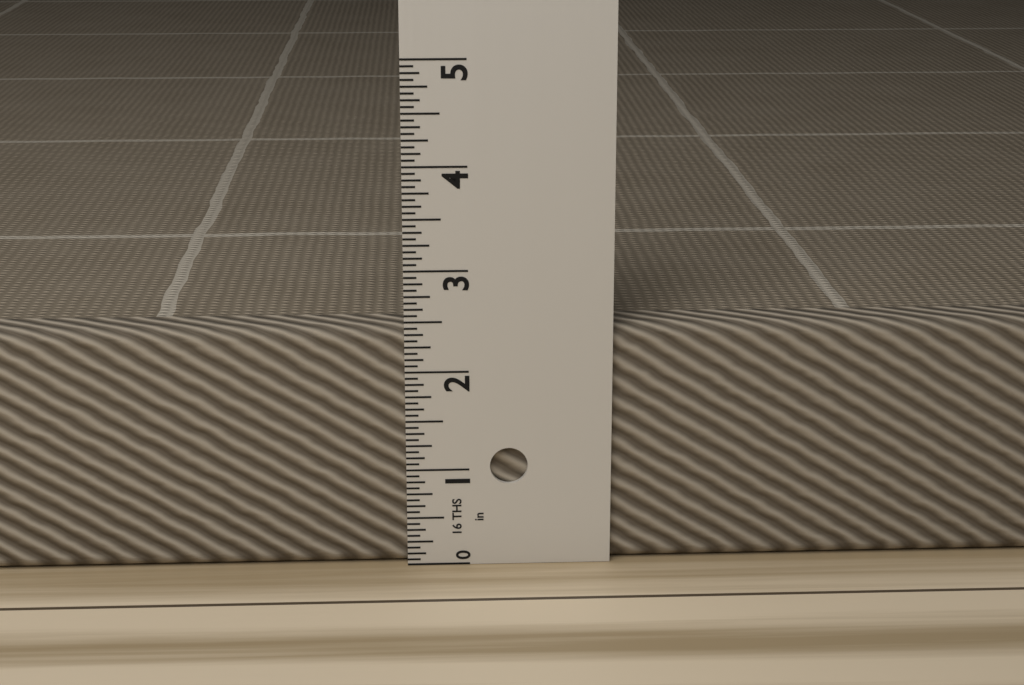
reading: 2.4375 in
